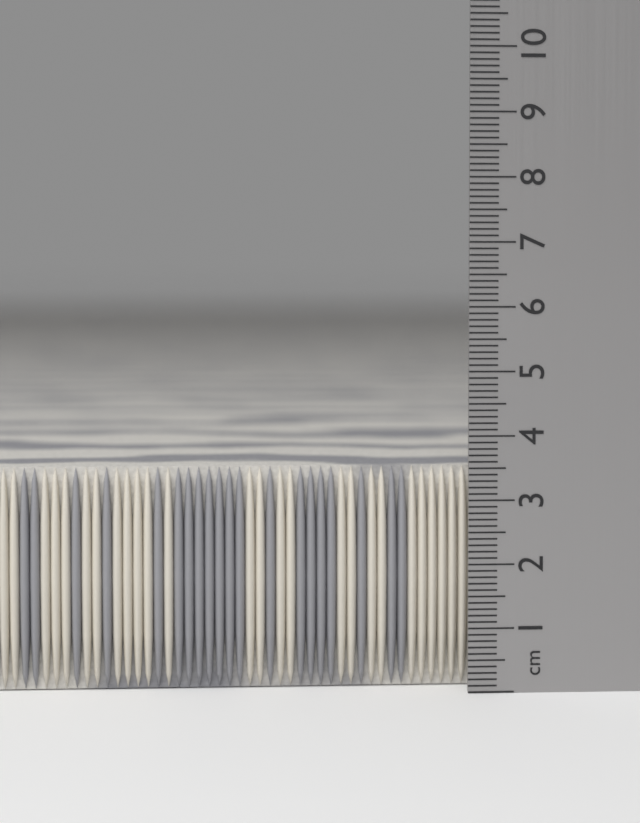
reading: 3.5 cm
